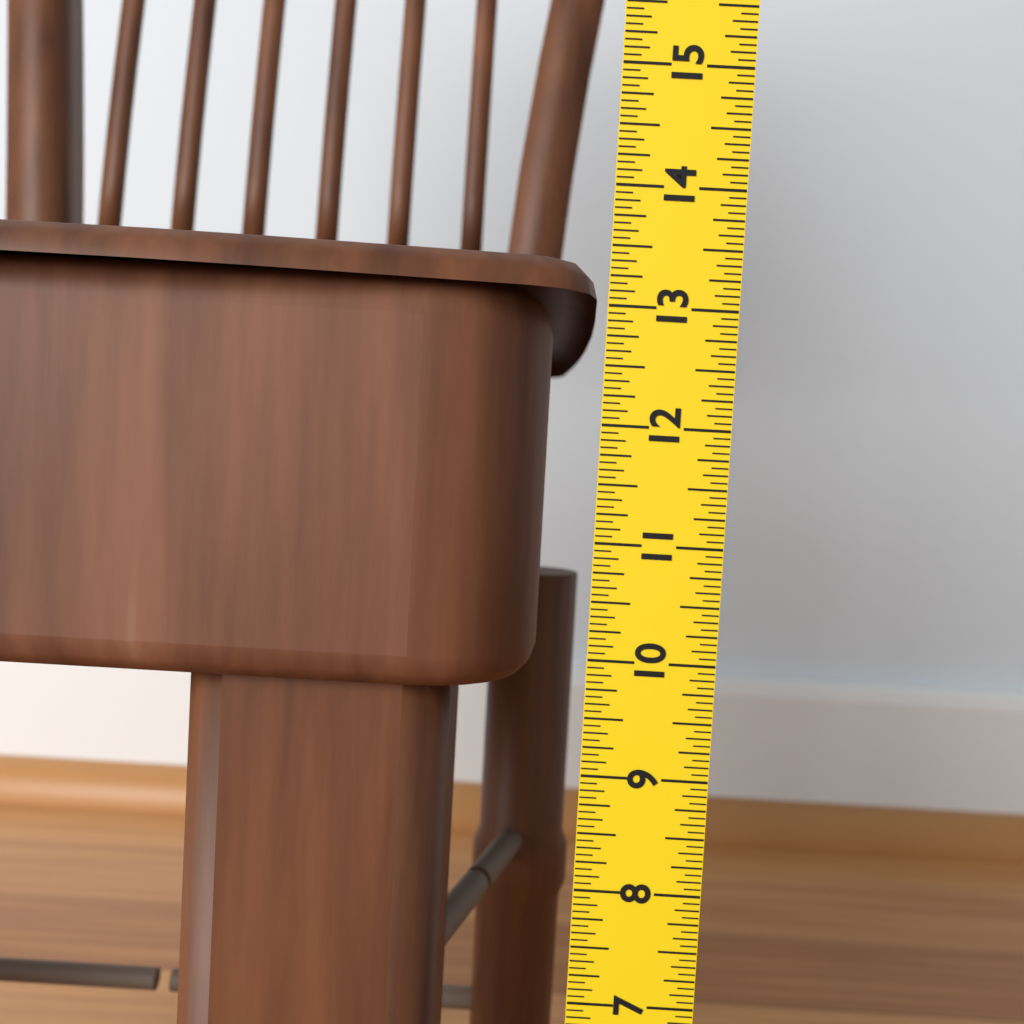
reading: 13.1875 in
